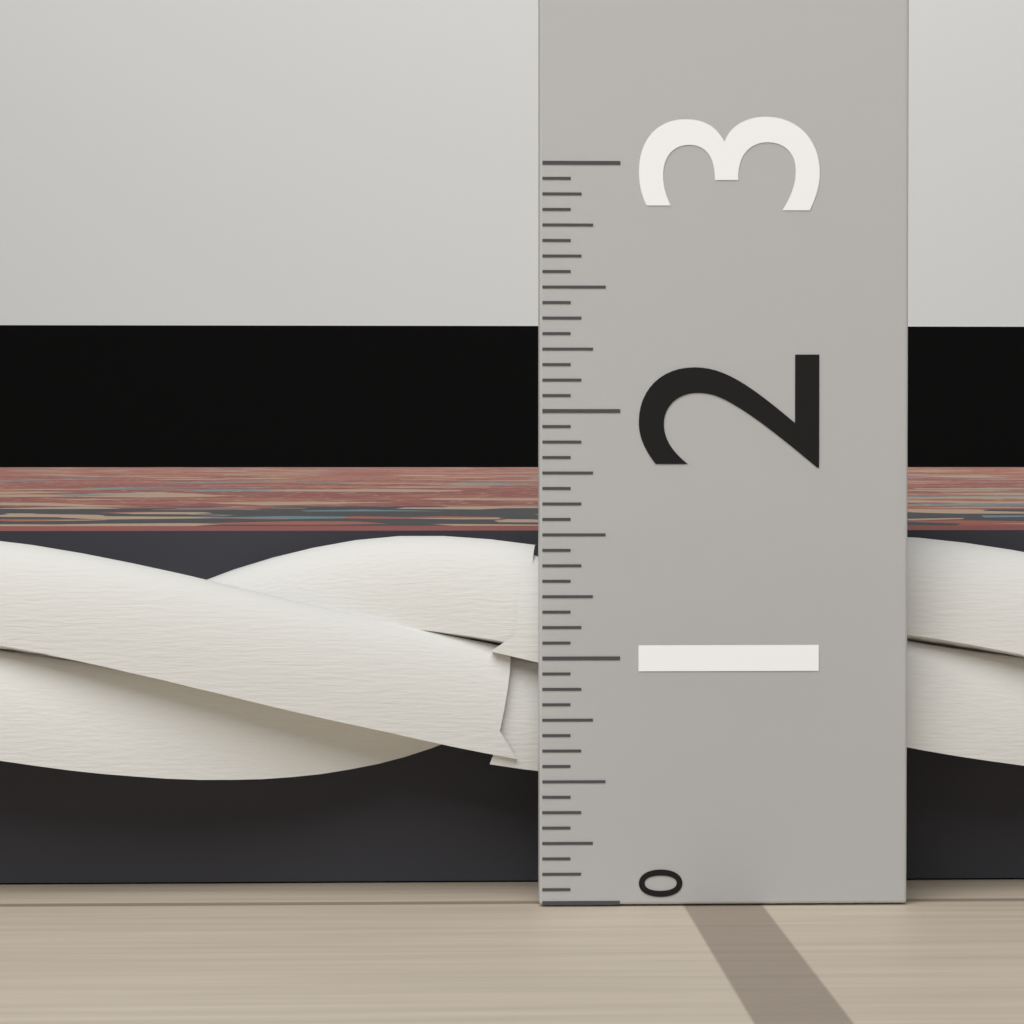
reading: 1.5000 (no unit)
